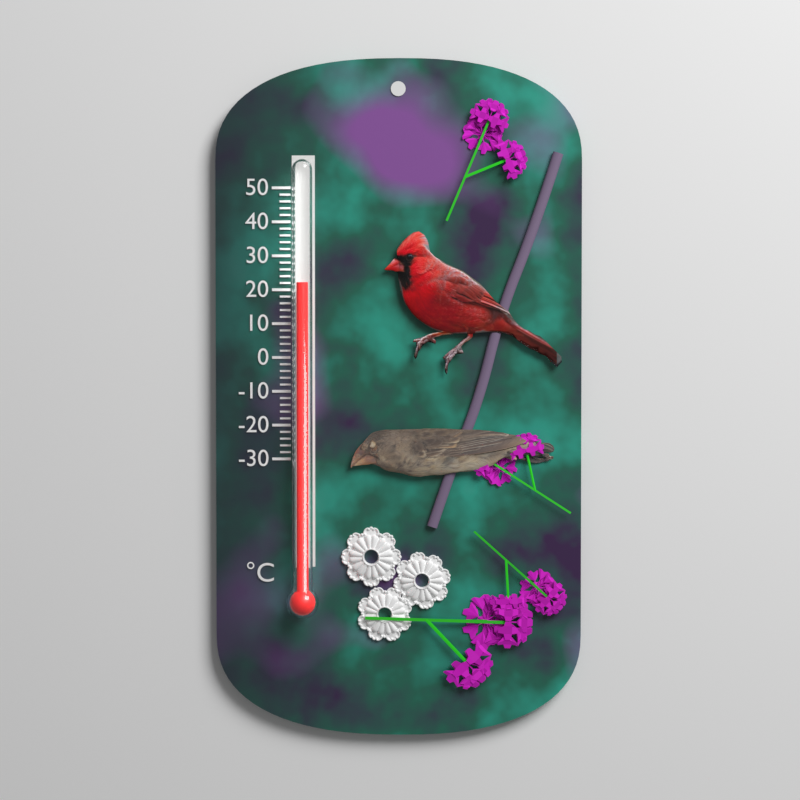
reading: 22 °C
